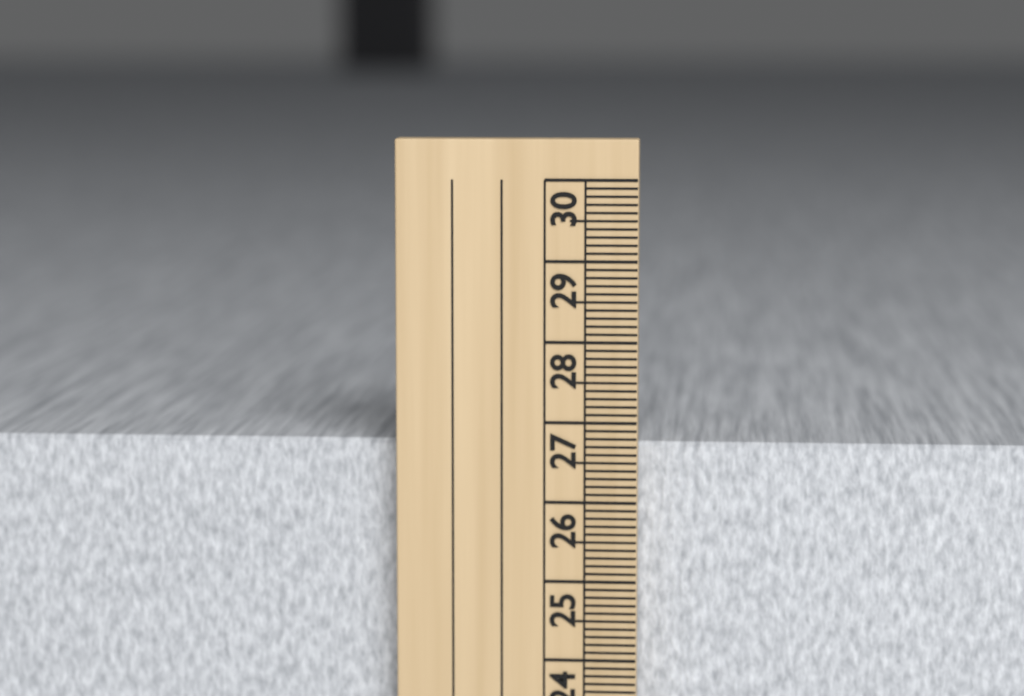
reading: 26.7 cm
